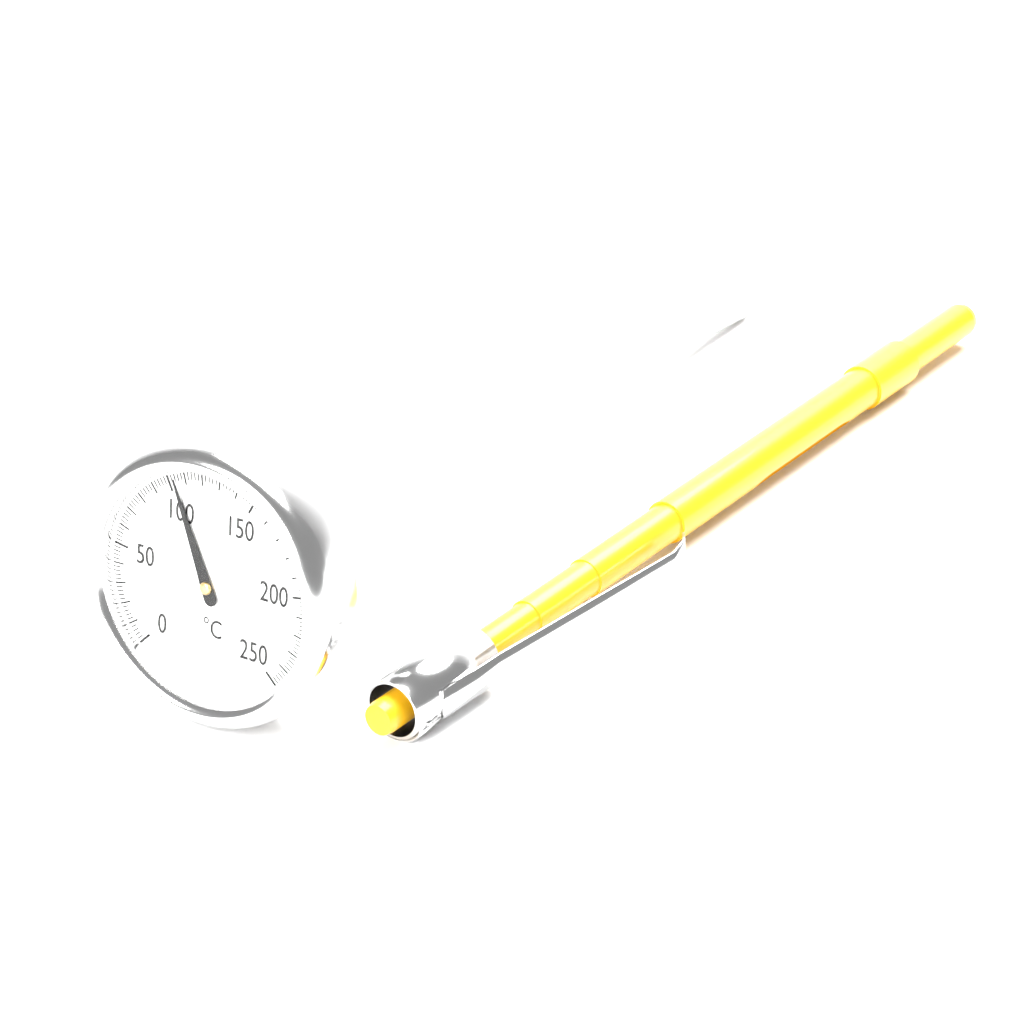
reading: 104 °C
